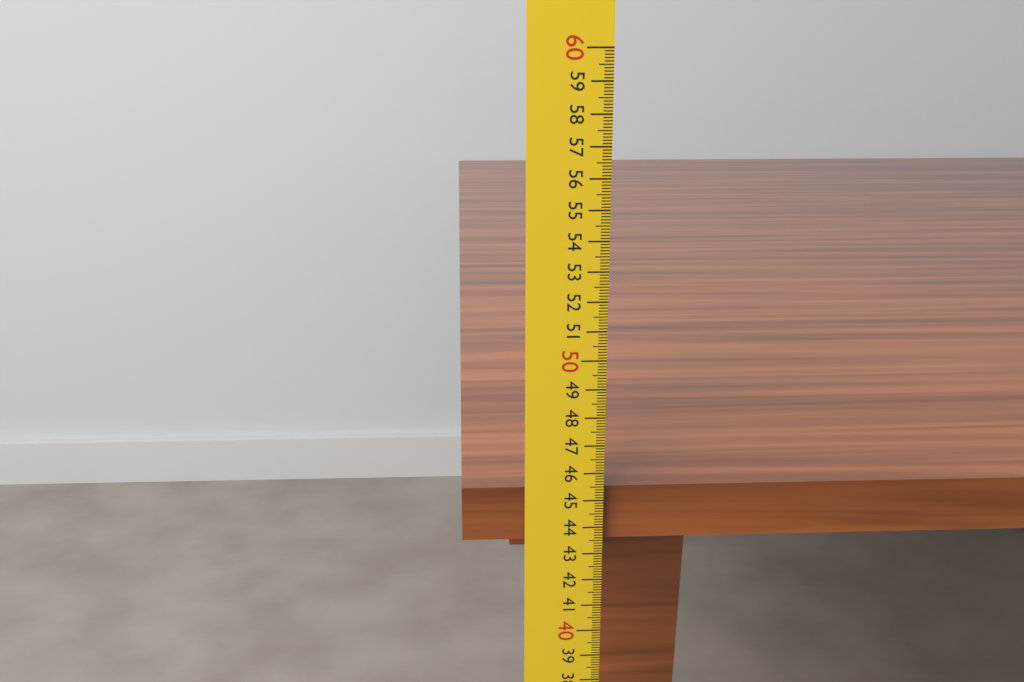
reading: 45.4 cm
